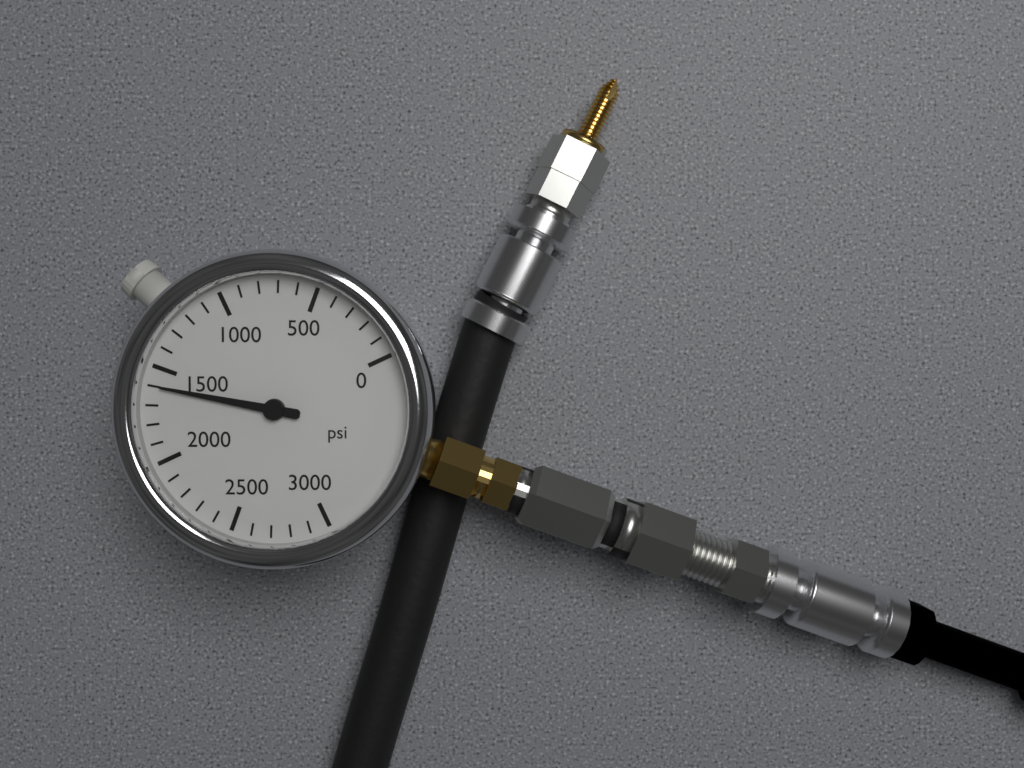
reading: 1600 psi
